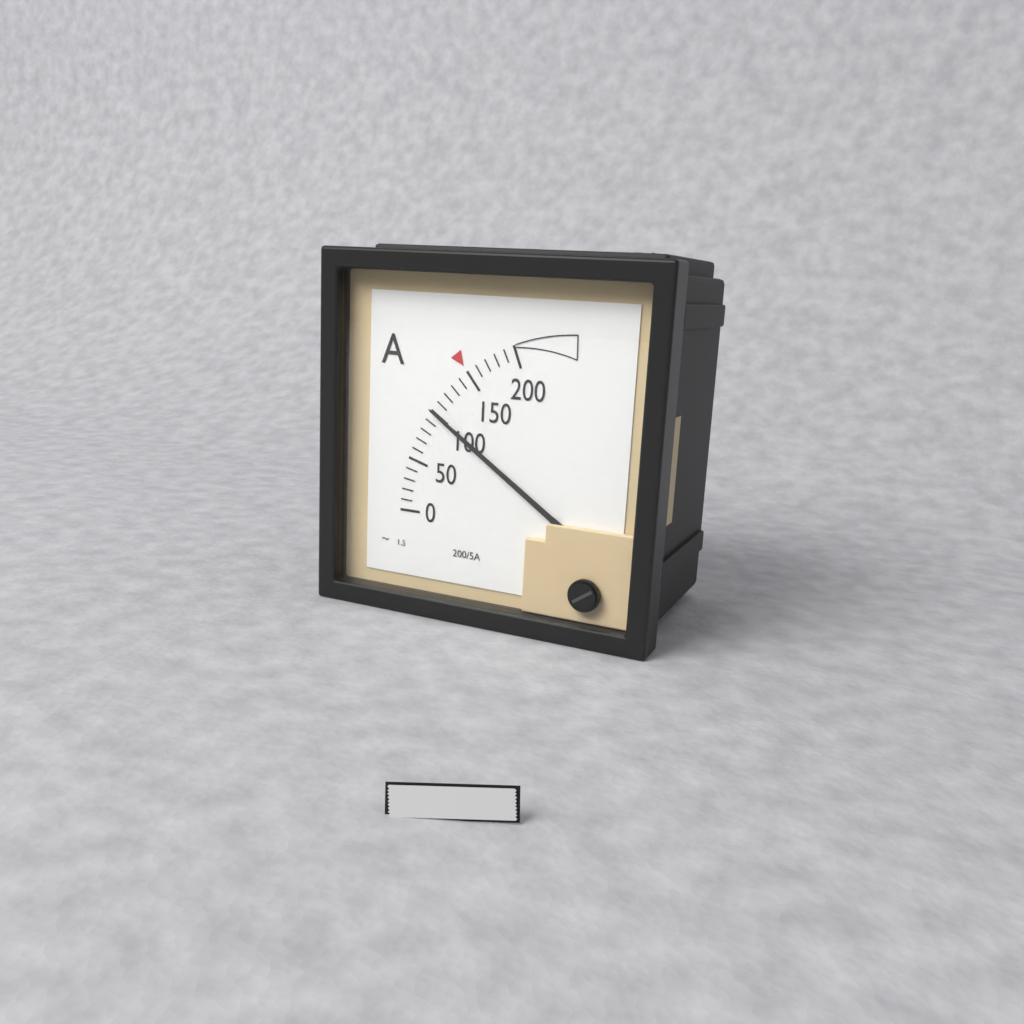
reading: 100 A
